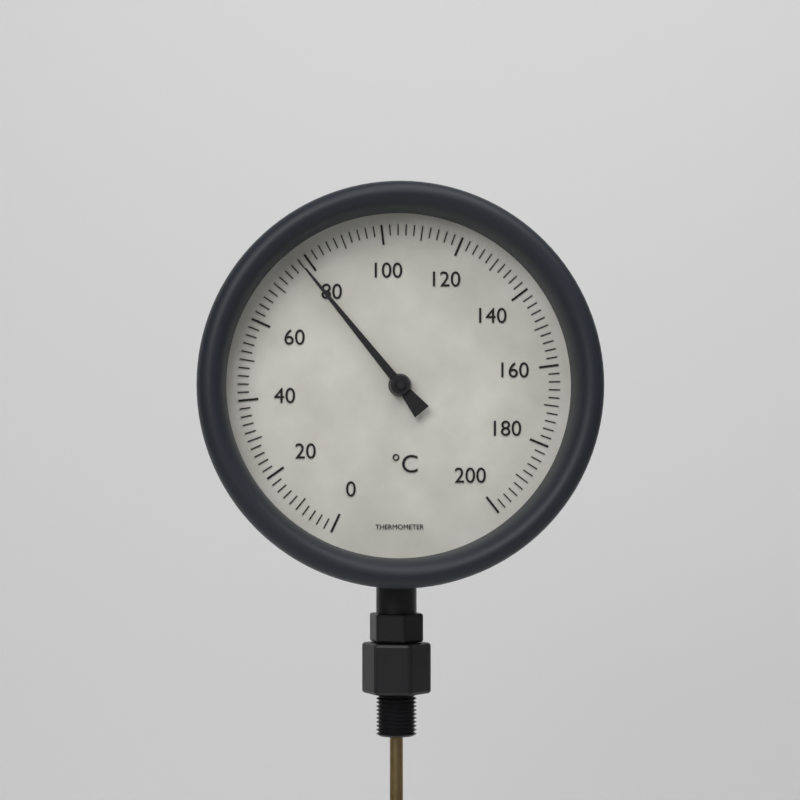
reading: 78 °C
